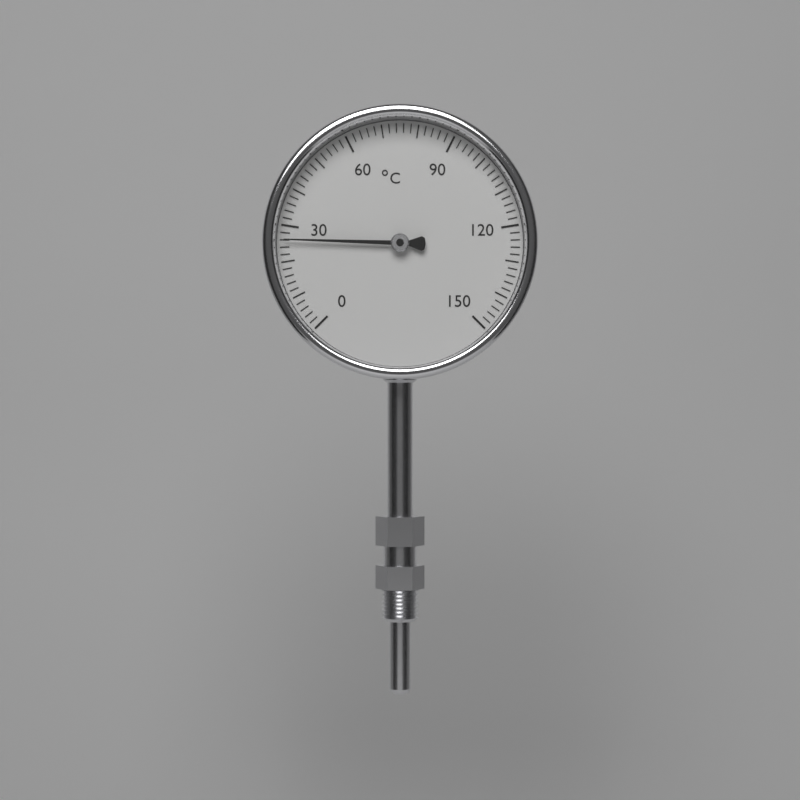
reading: 26 °C
